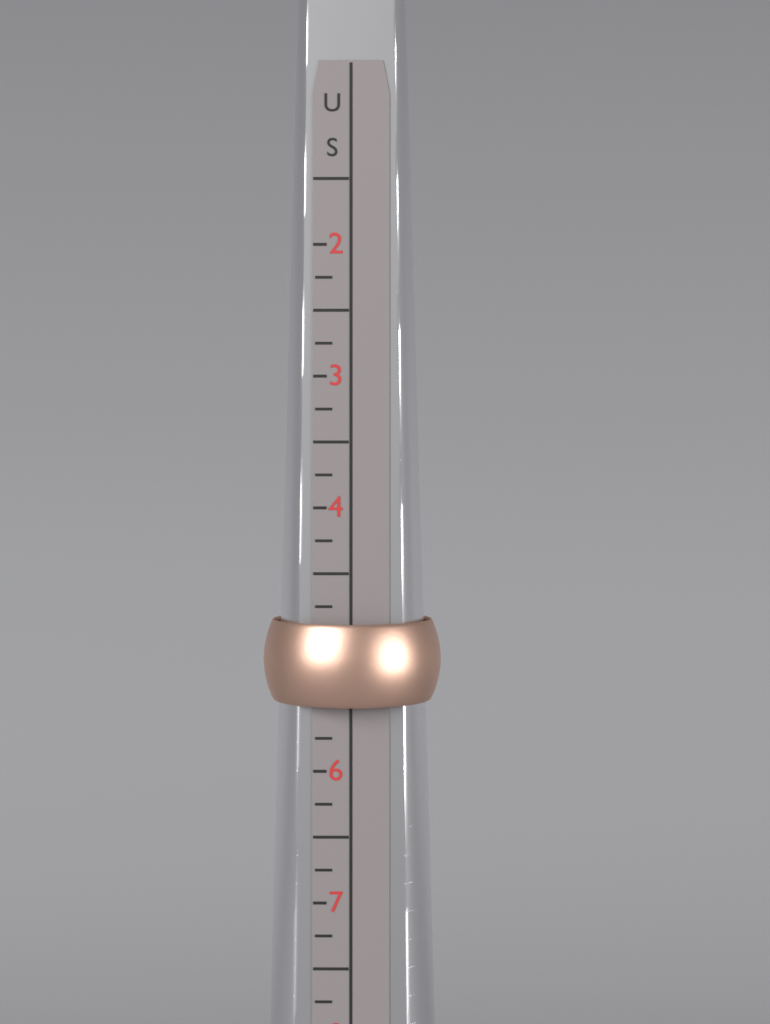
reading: 5.50 US
